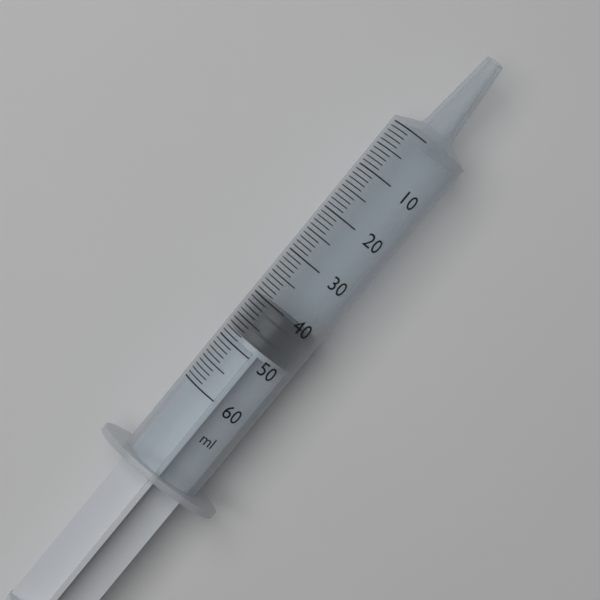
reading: 40 ml
